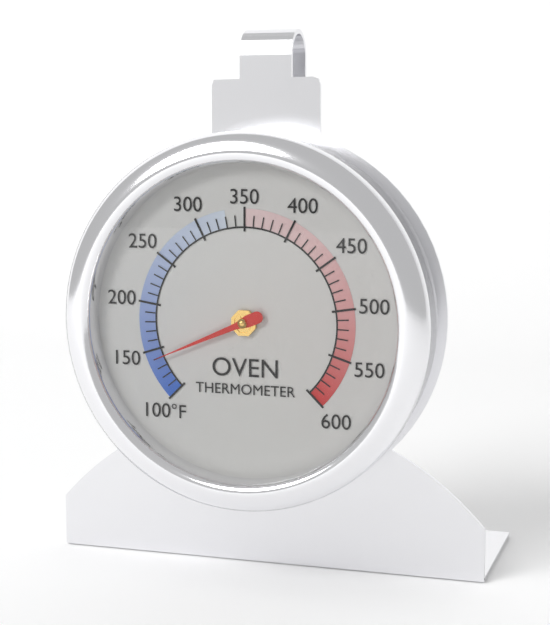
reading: 140 °F
